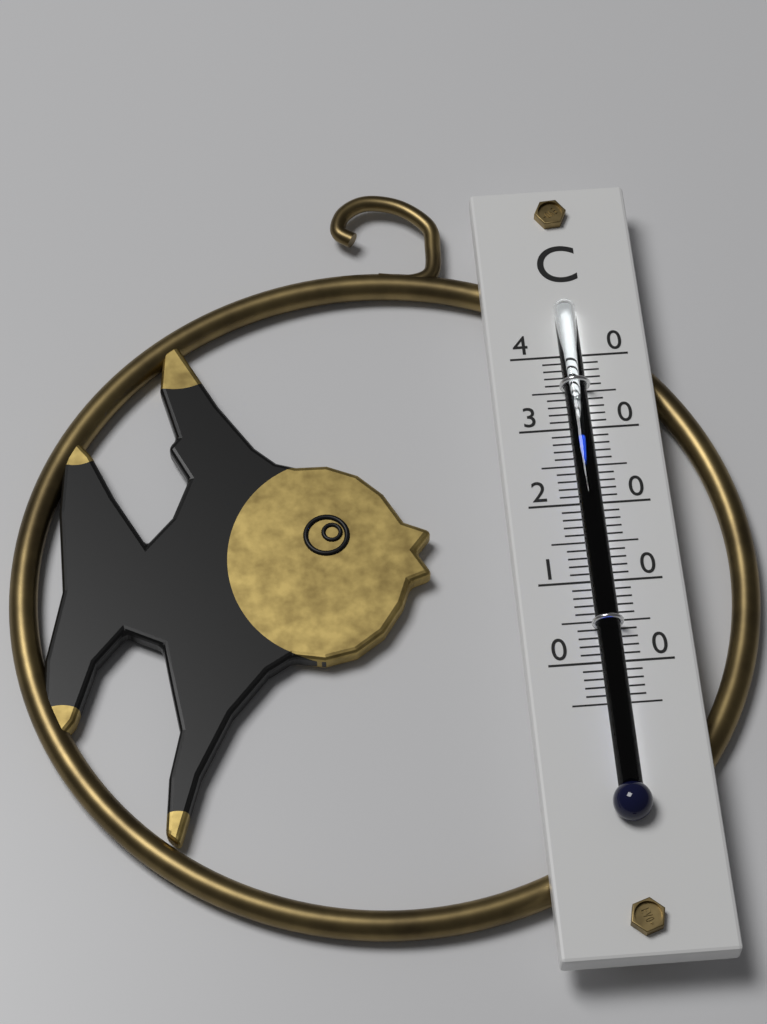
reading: 28 °C
